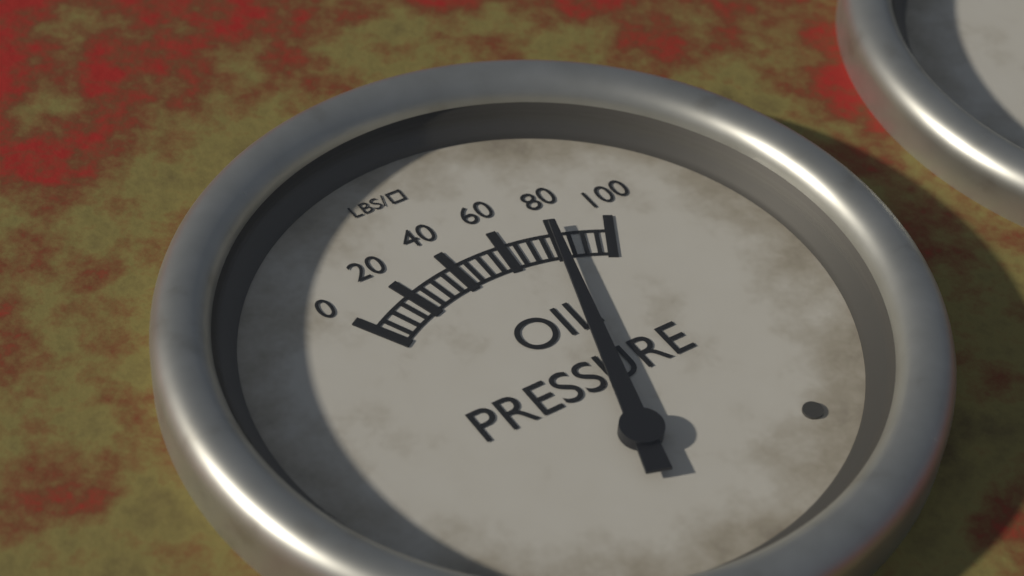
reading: 80 psi
